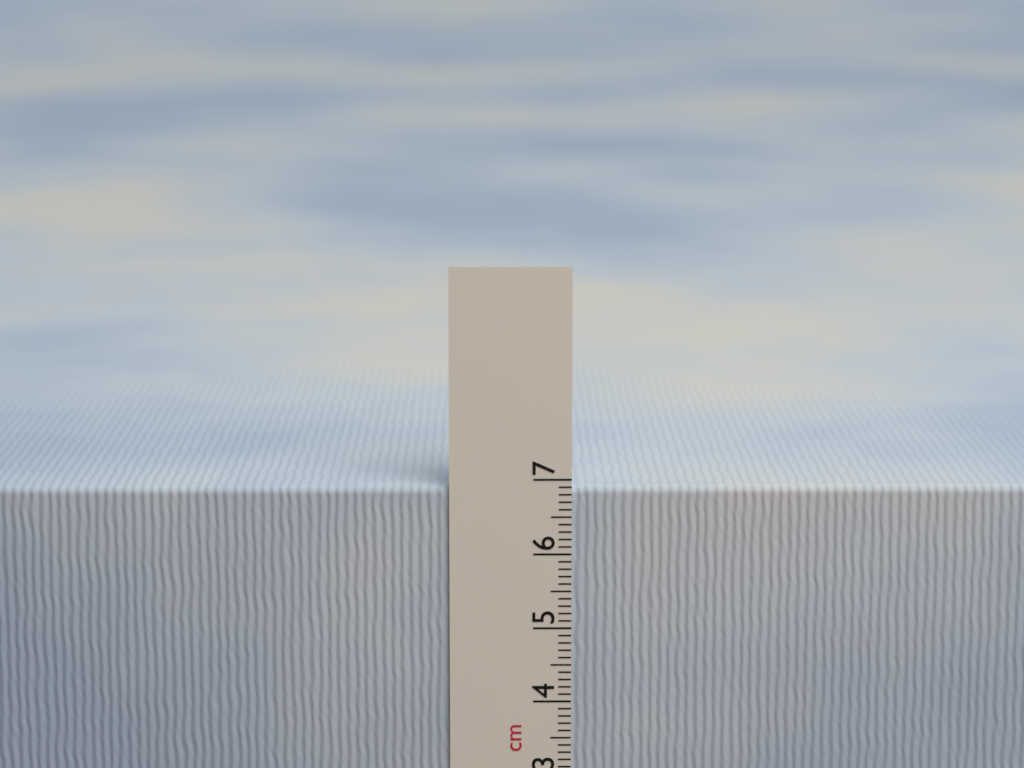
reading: 6.9 cm
